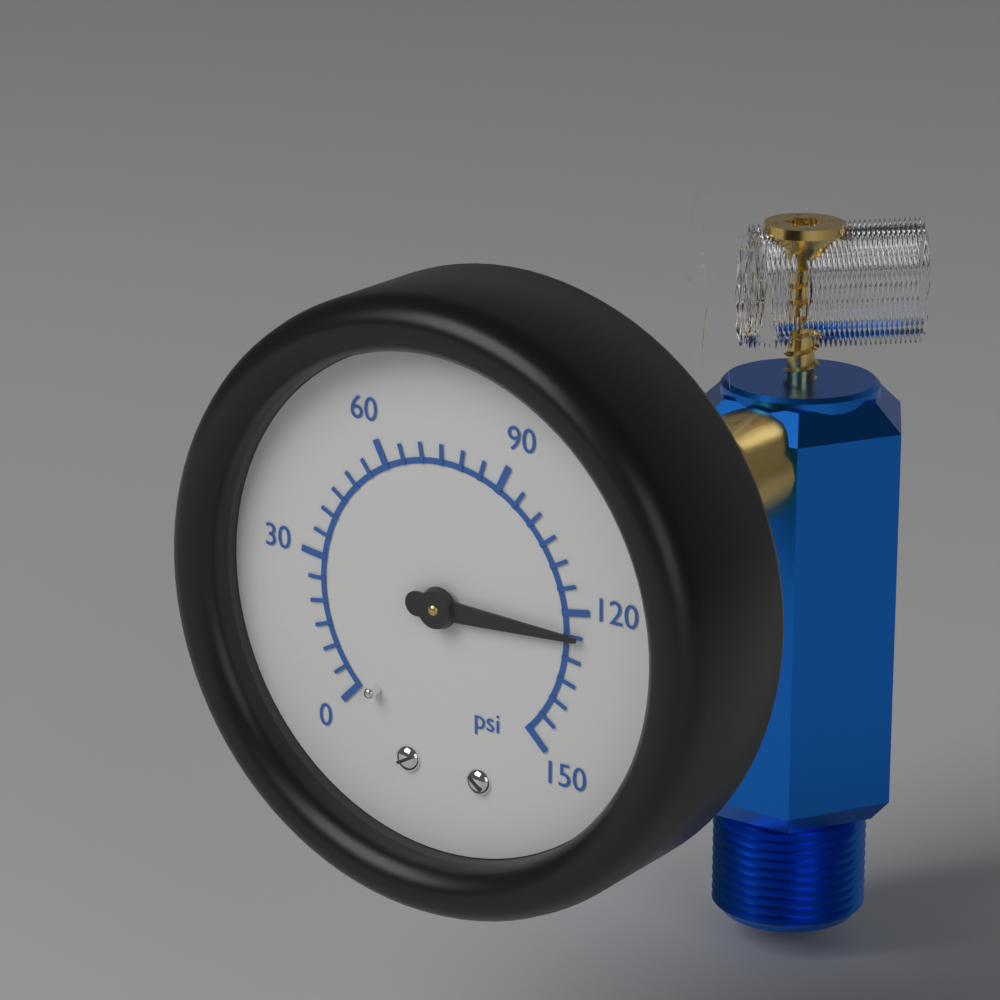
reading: 125 psi
